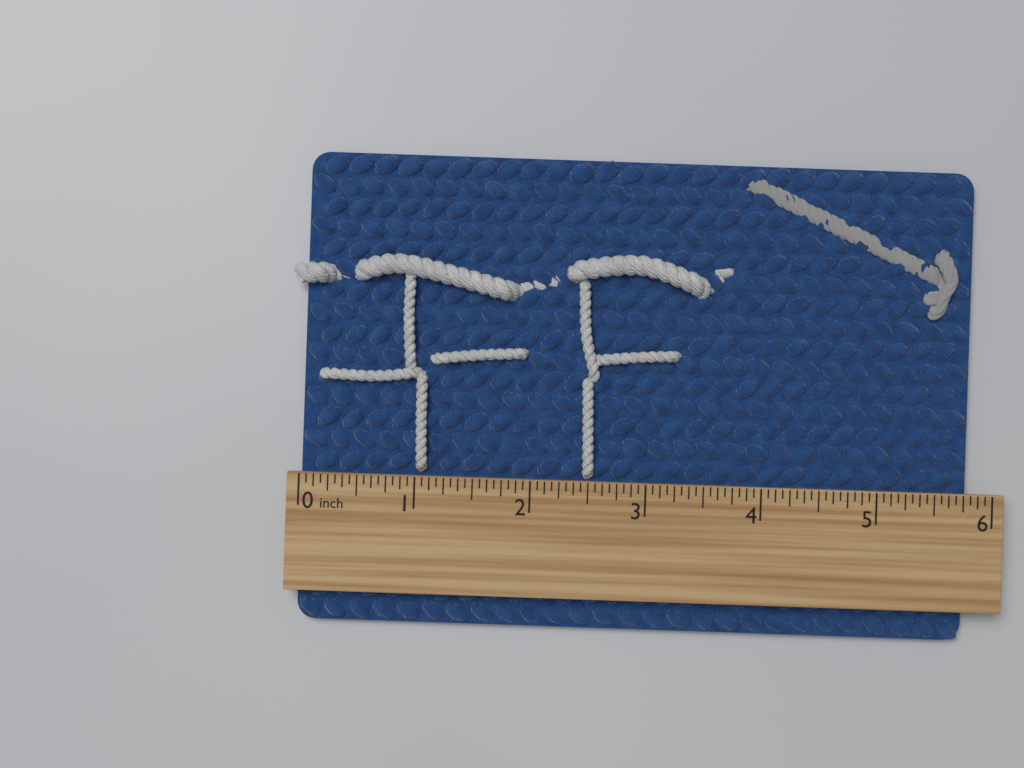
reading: 5.8125 inch
